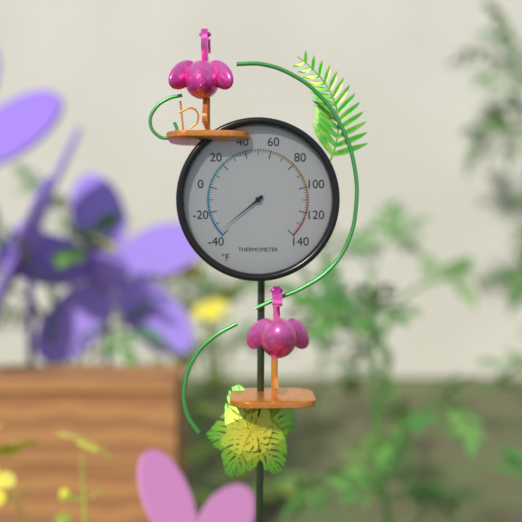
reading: -36 °F
